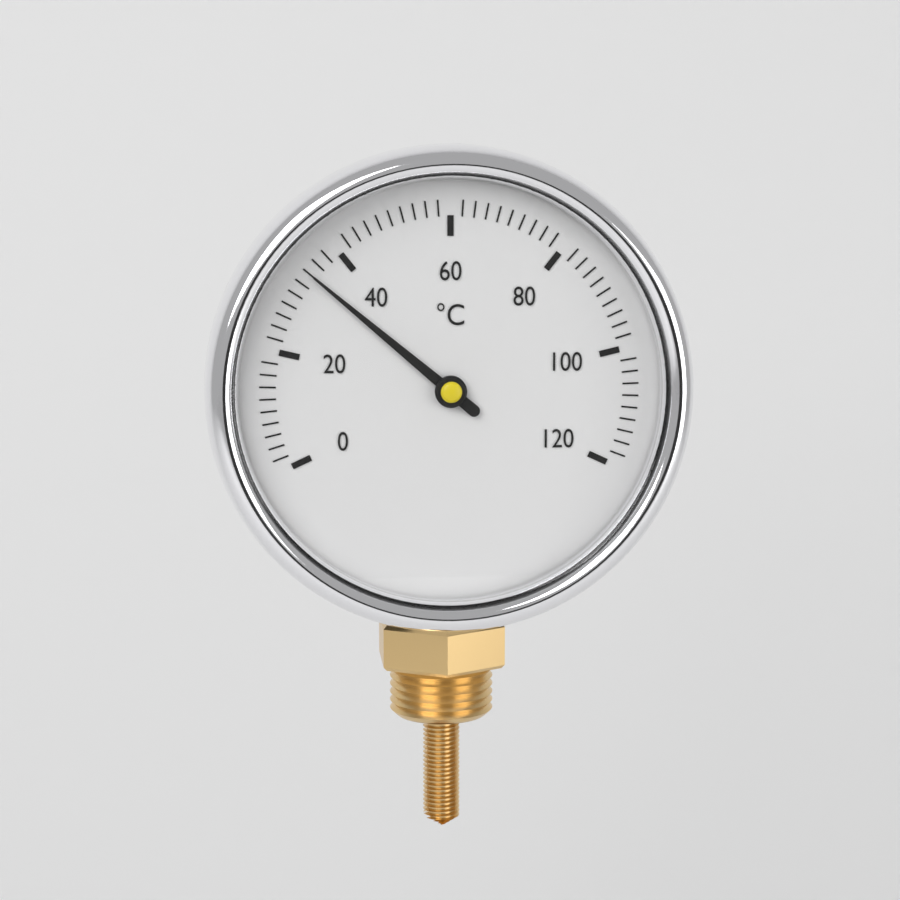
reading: 34 °C
